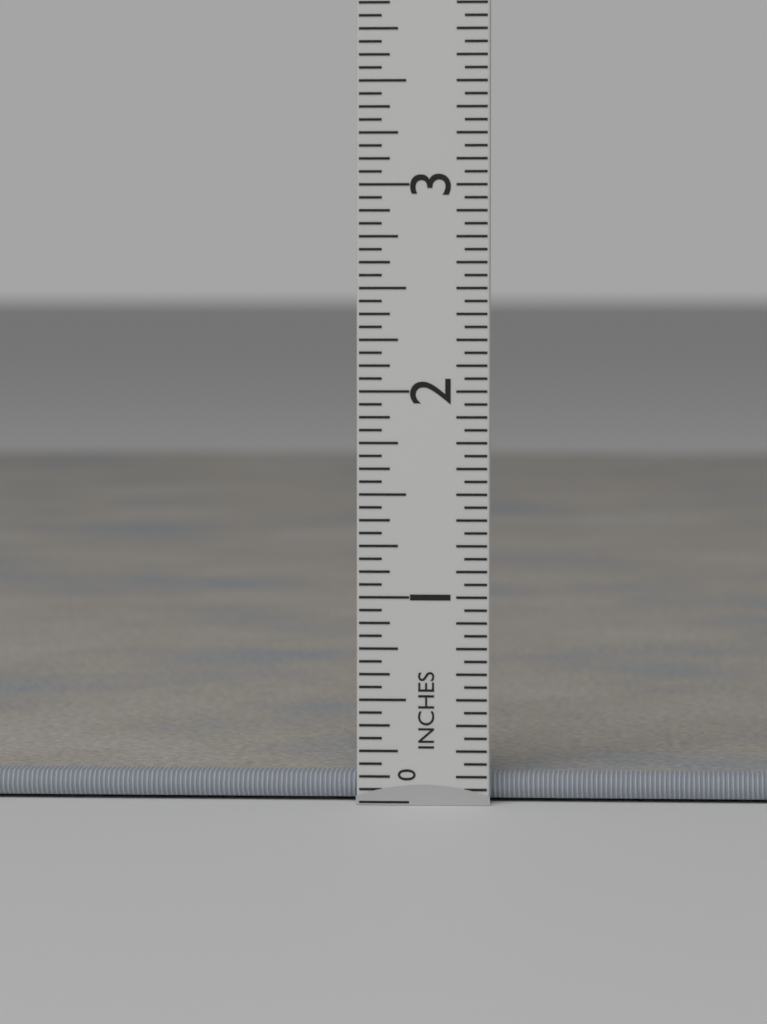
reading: 0.1250 in
